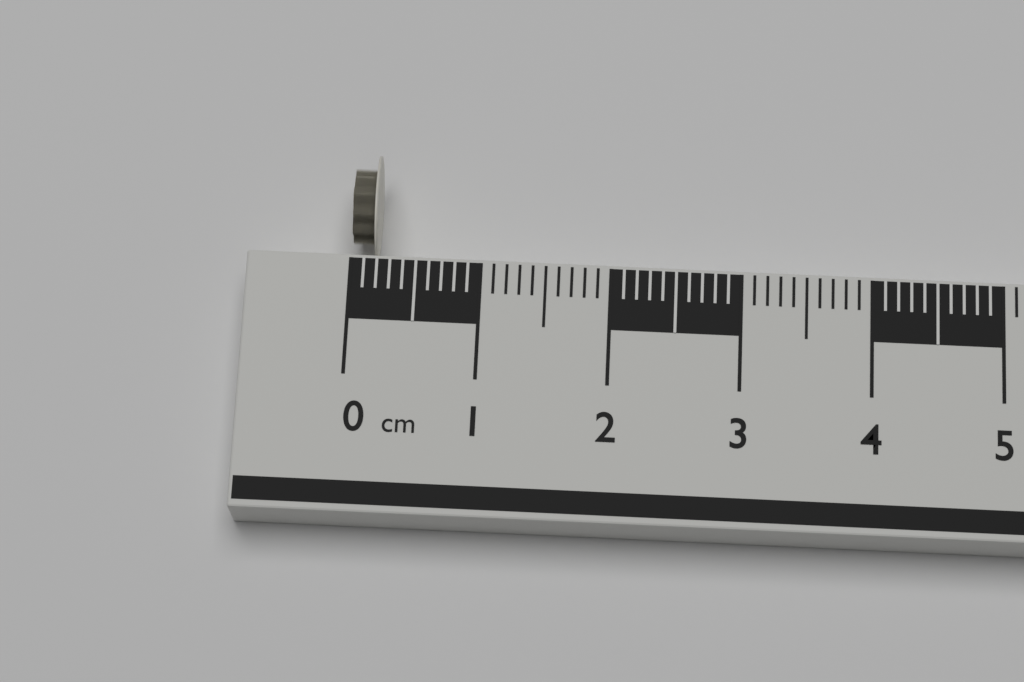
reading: 0.2 cm
